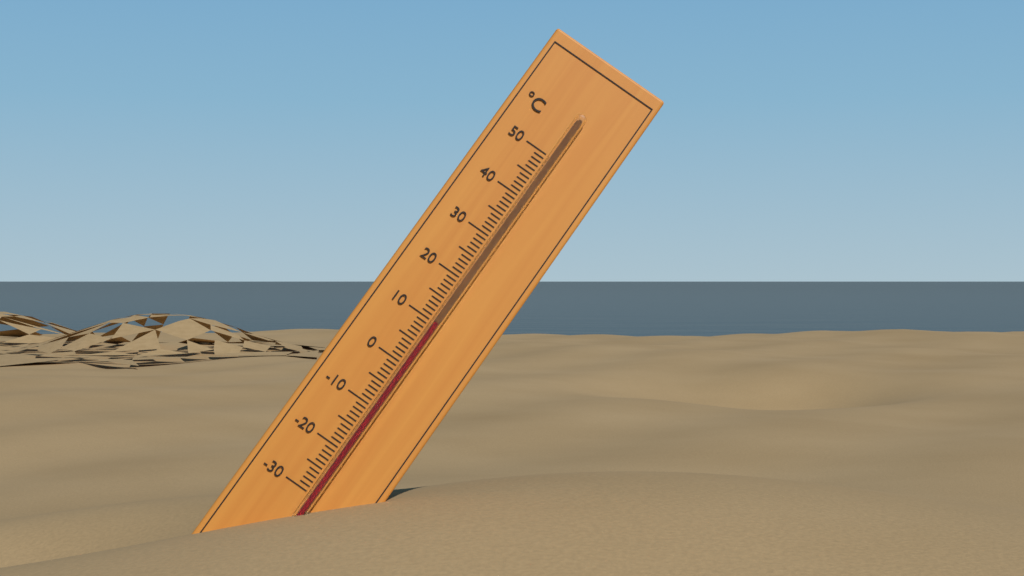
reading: 10 °C
